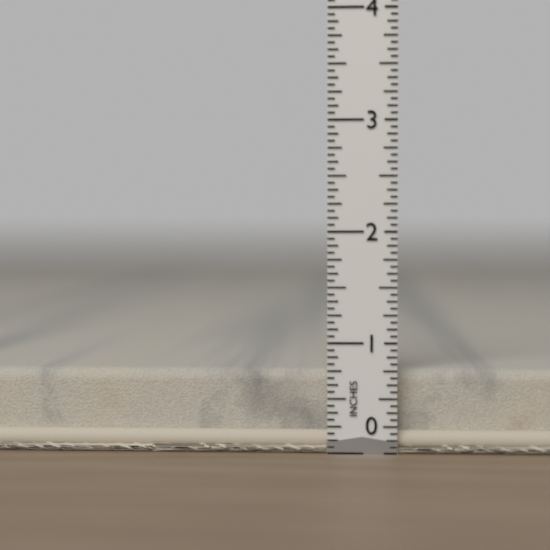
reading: 0.7500 in
